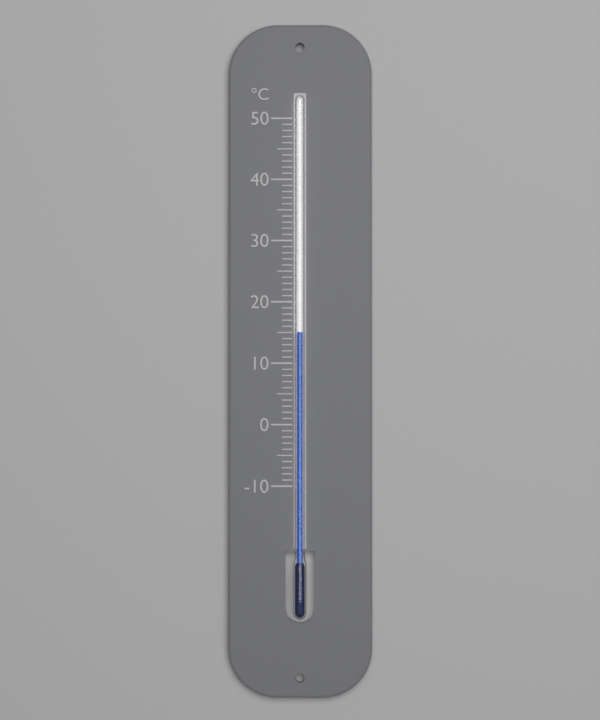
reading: 15 °C
